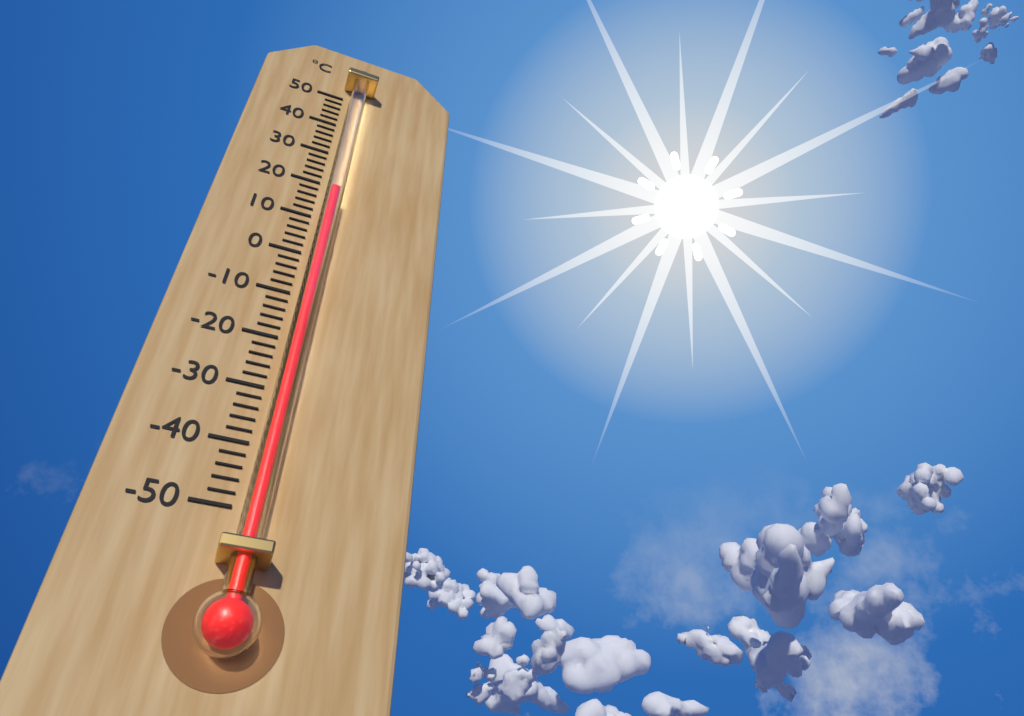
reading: 16 °C
